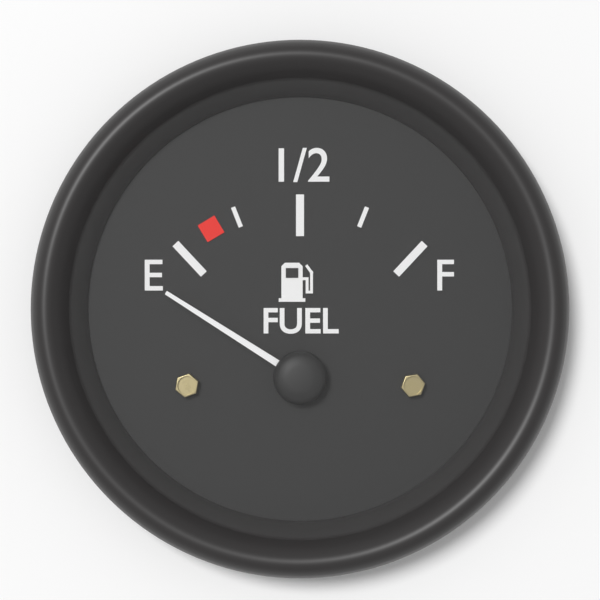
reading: -0.17 (no unit)
